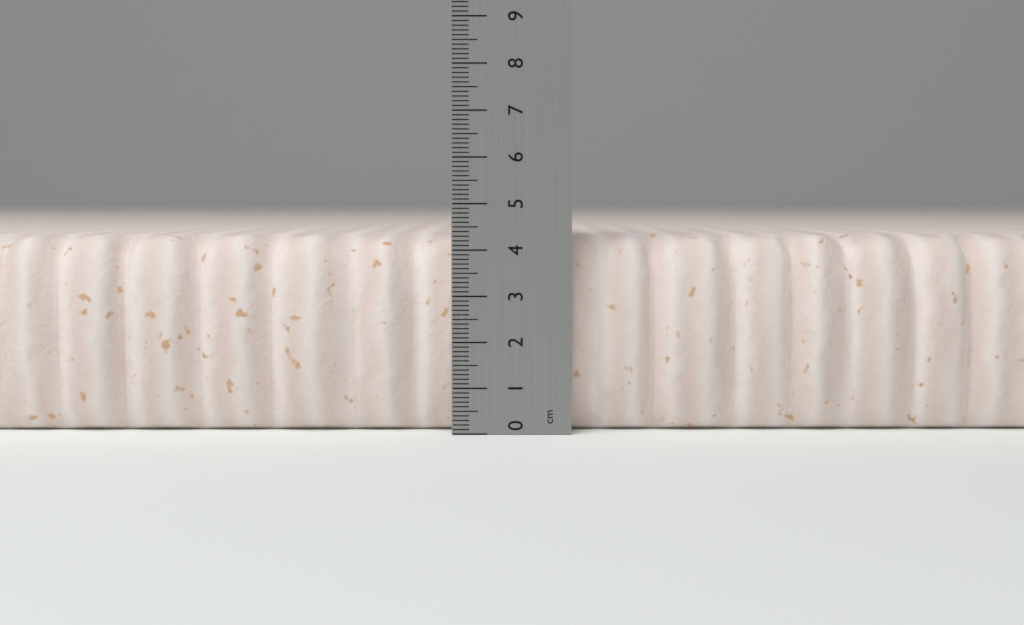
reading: 4.3 cm
